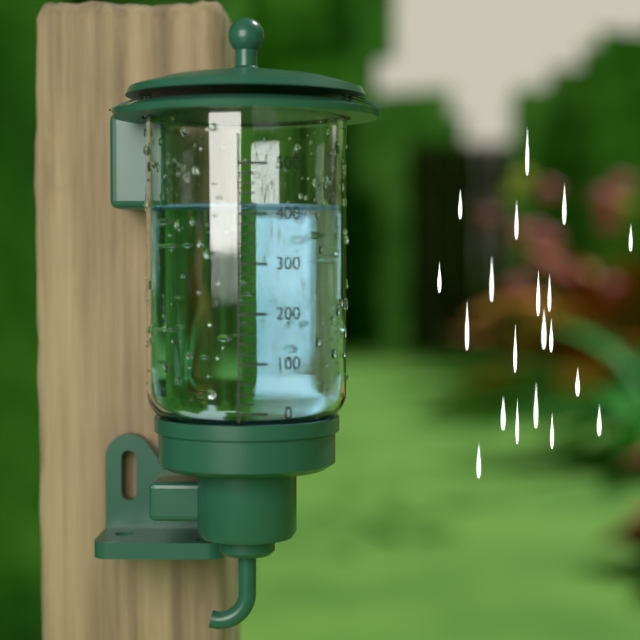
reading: 420 (no unit)
